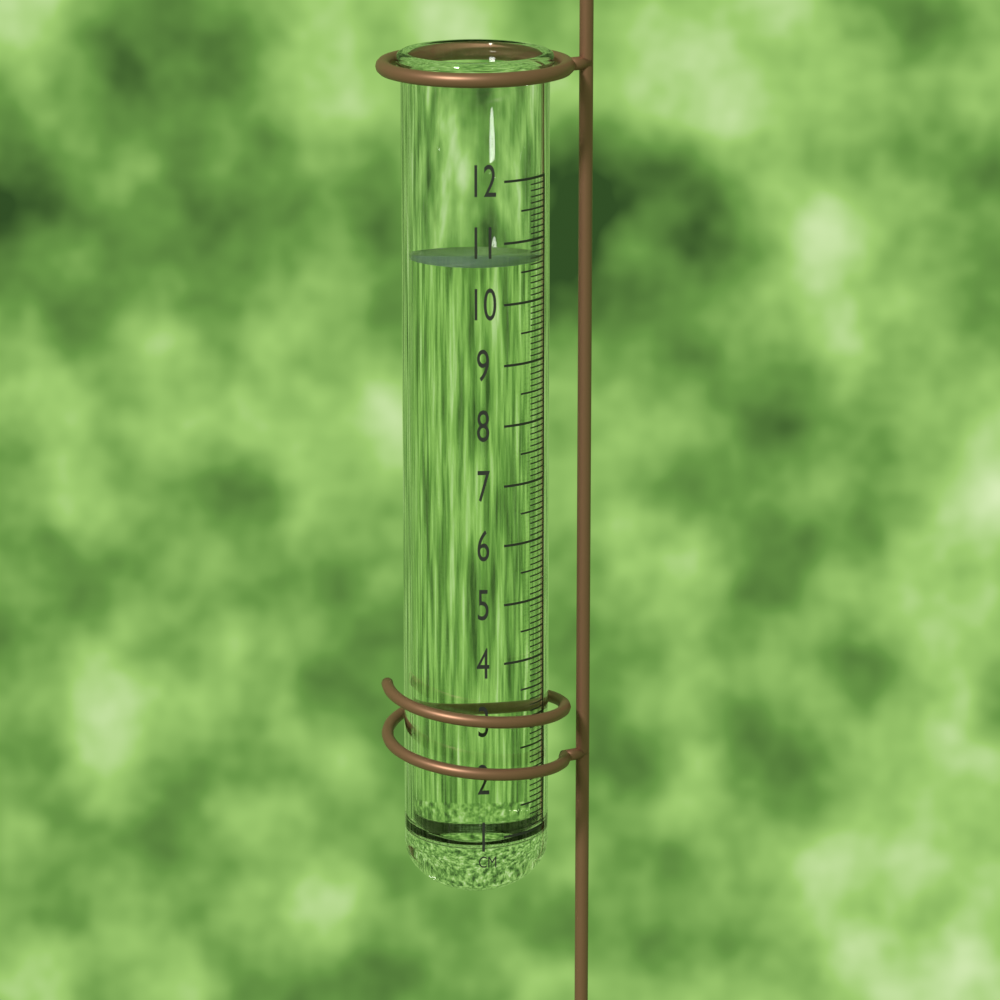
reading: 10.7 cm
